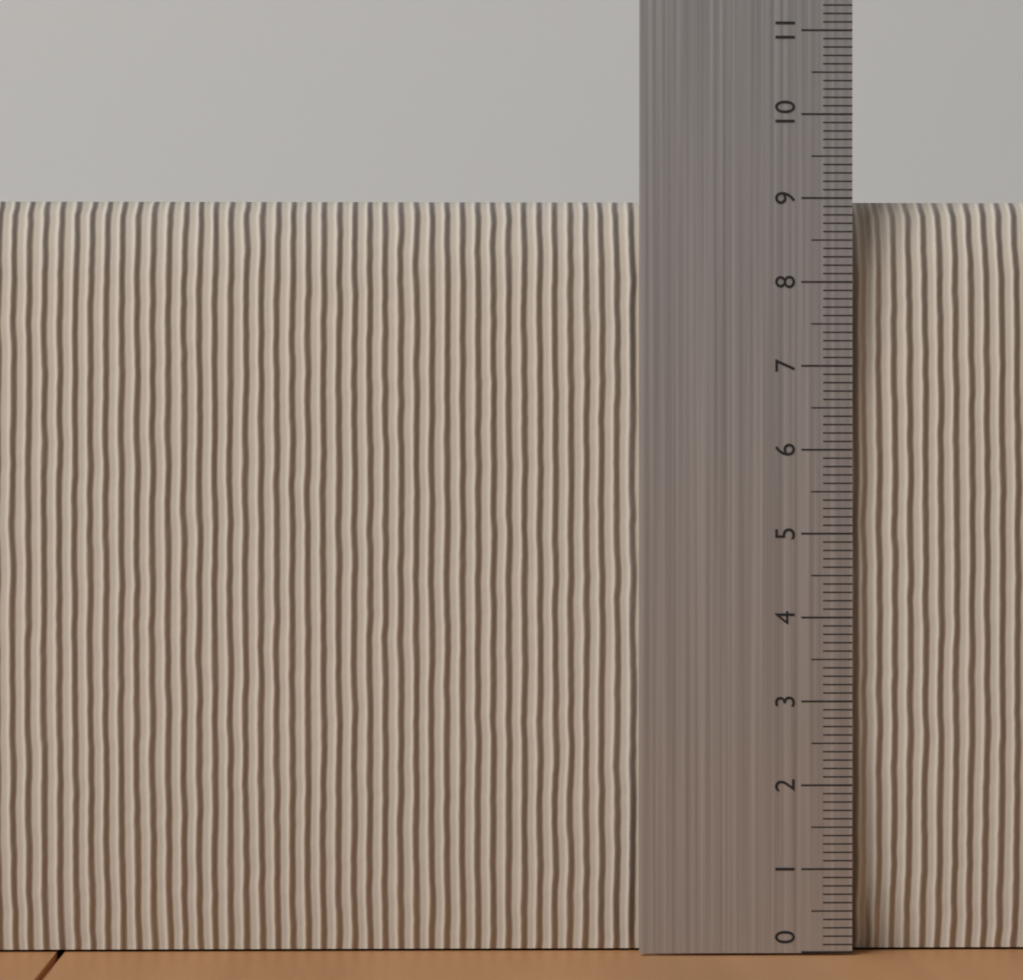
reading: 9.0 (no unit)
